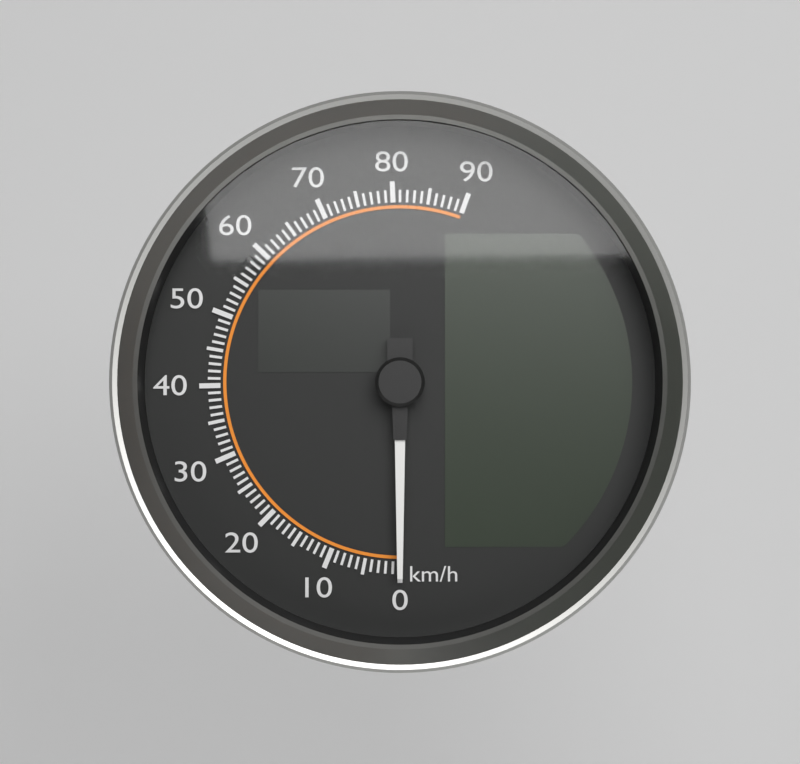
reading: 0 km/h
